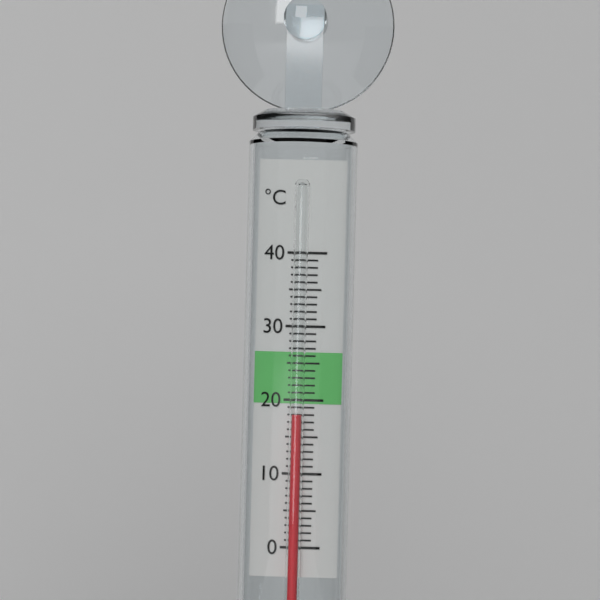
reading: 18 °C
